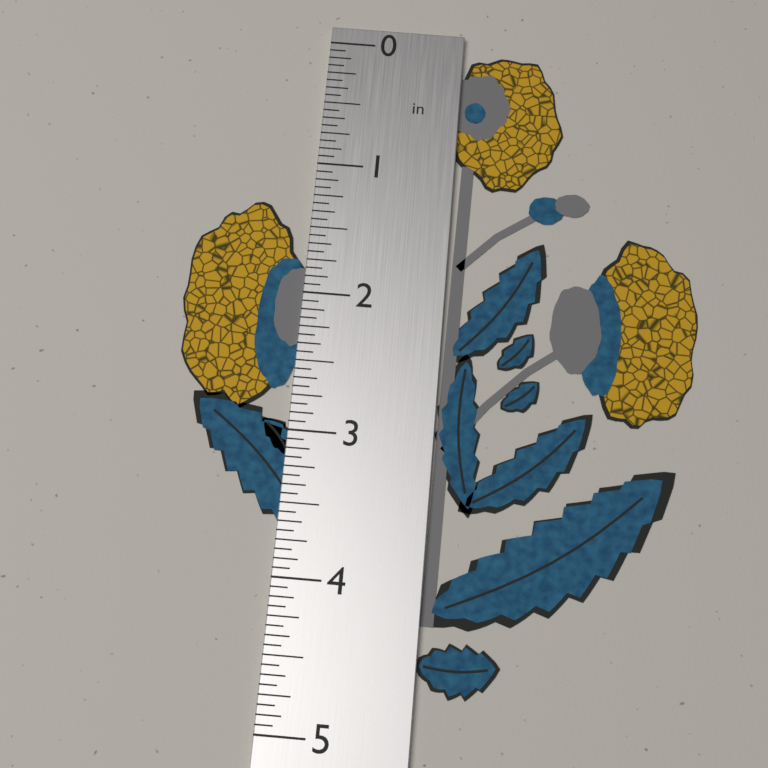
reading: 4.6875 in
